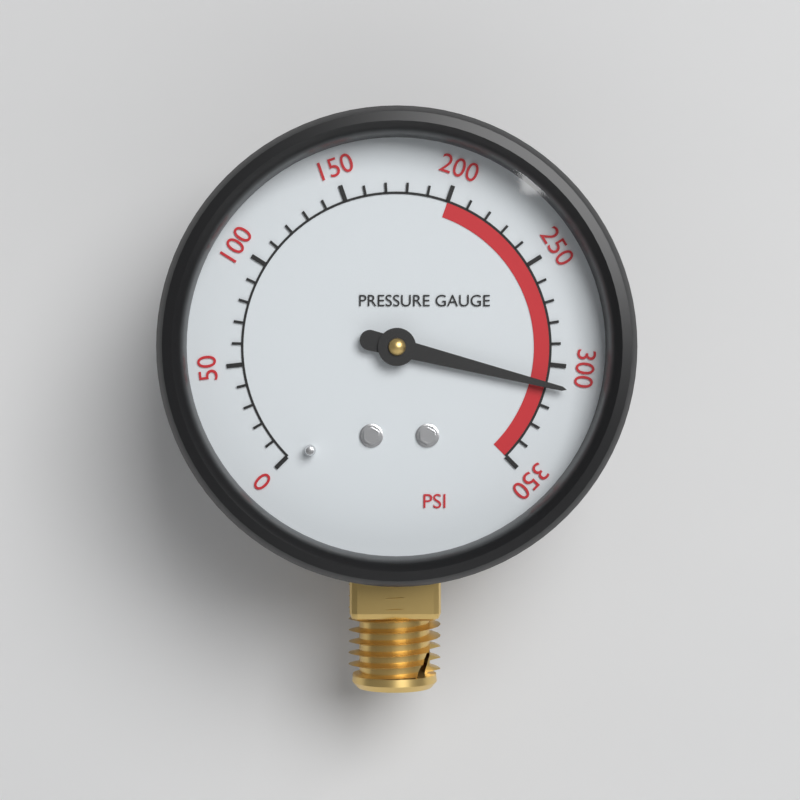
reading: 310 psi
